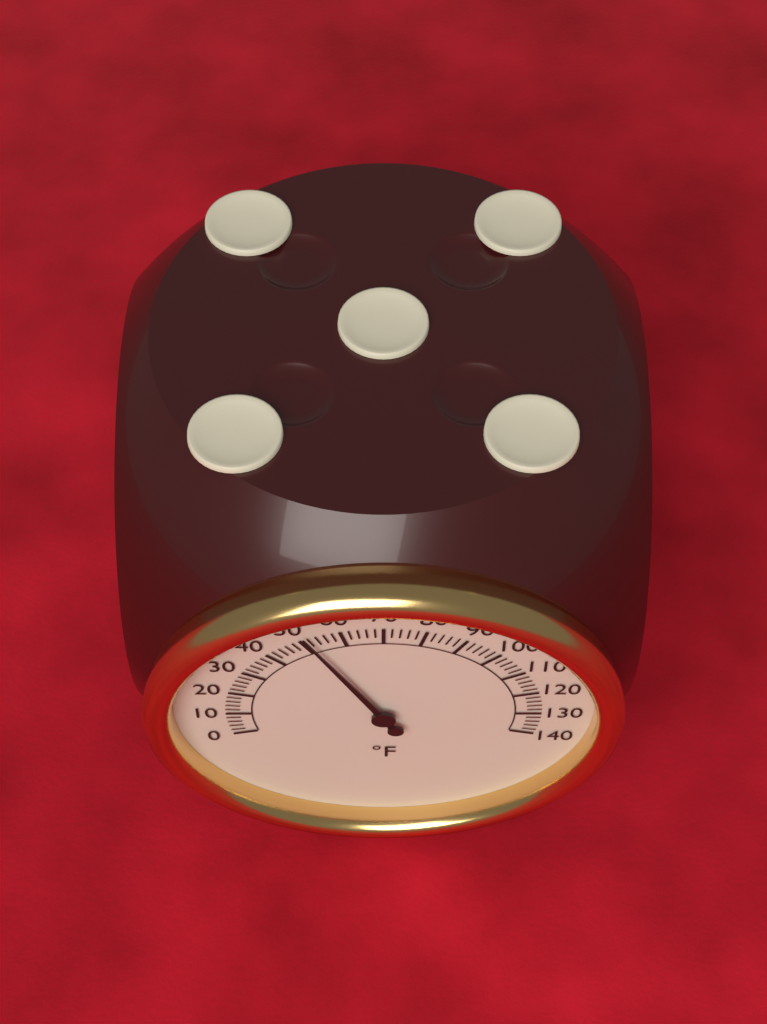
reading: 52 °F
